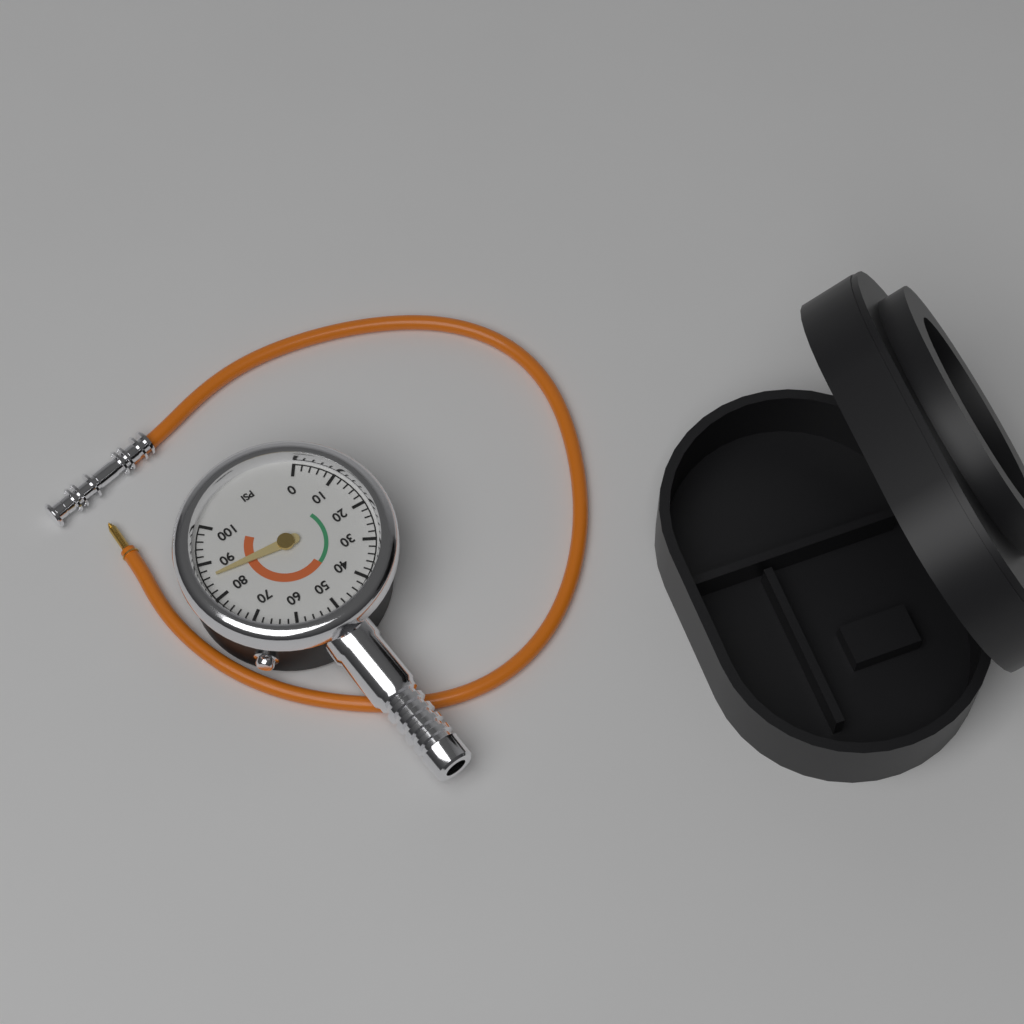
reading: 86 psi
